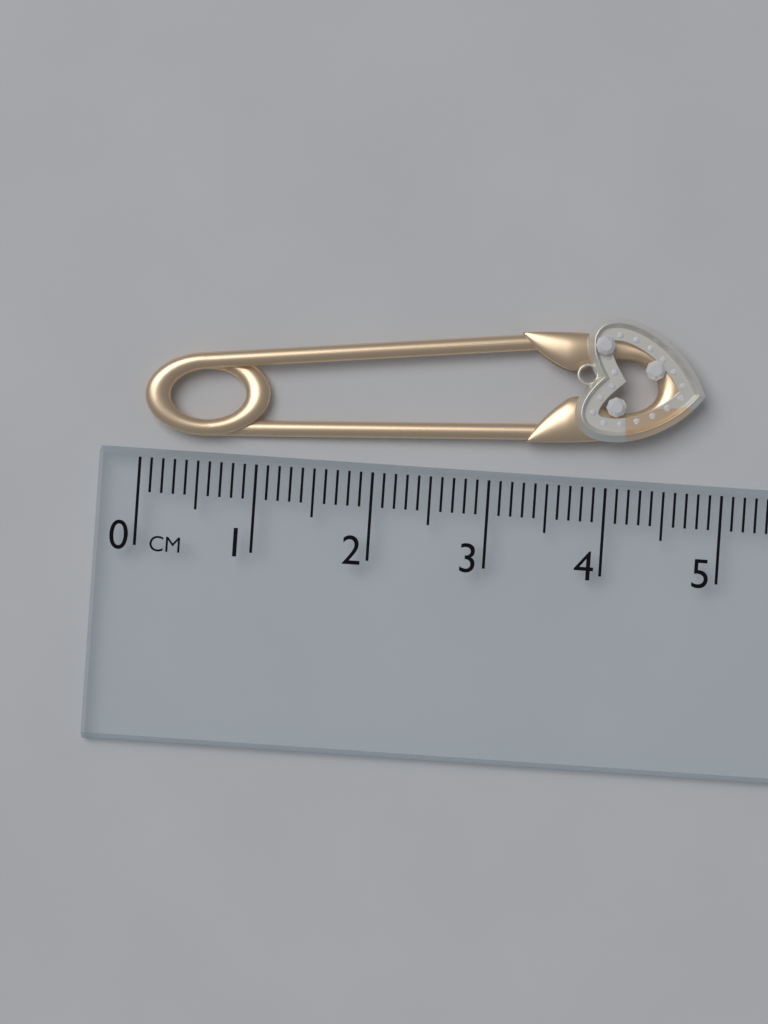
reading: 4.8 cm
